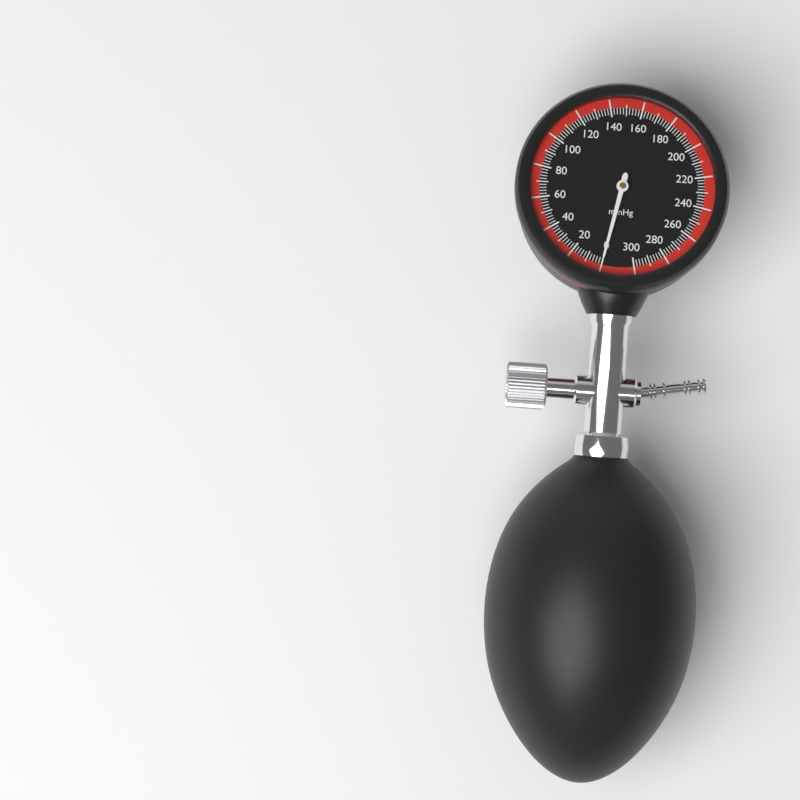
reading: 0 mmHg
